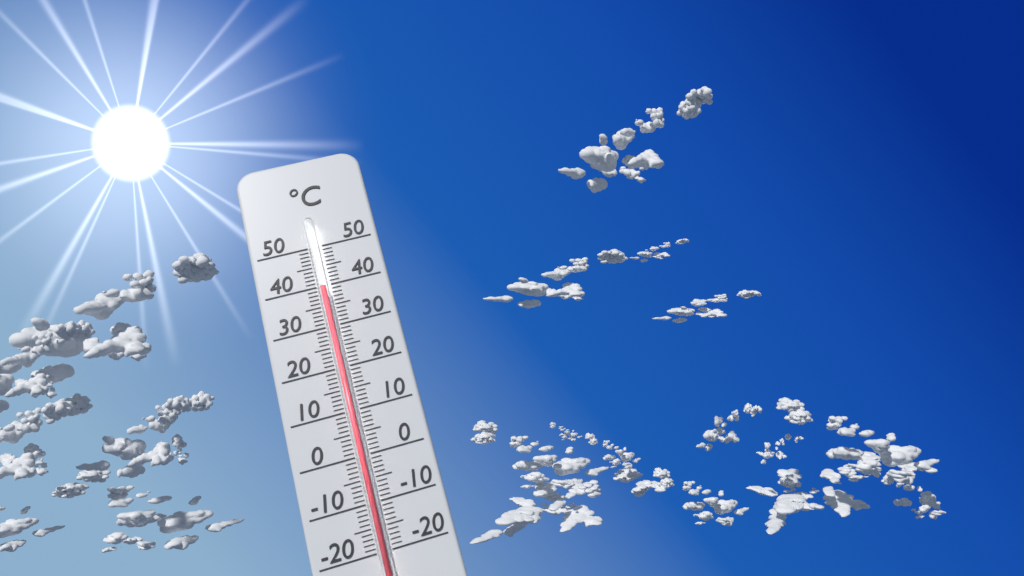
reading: 39 °C
